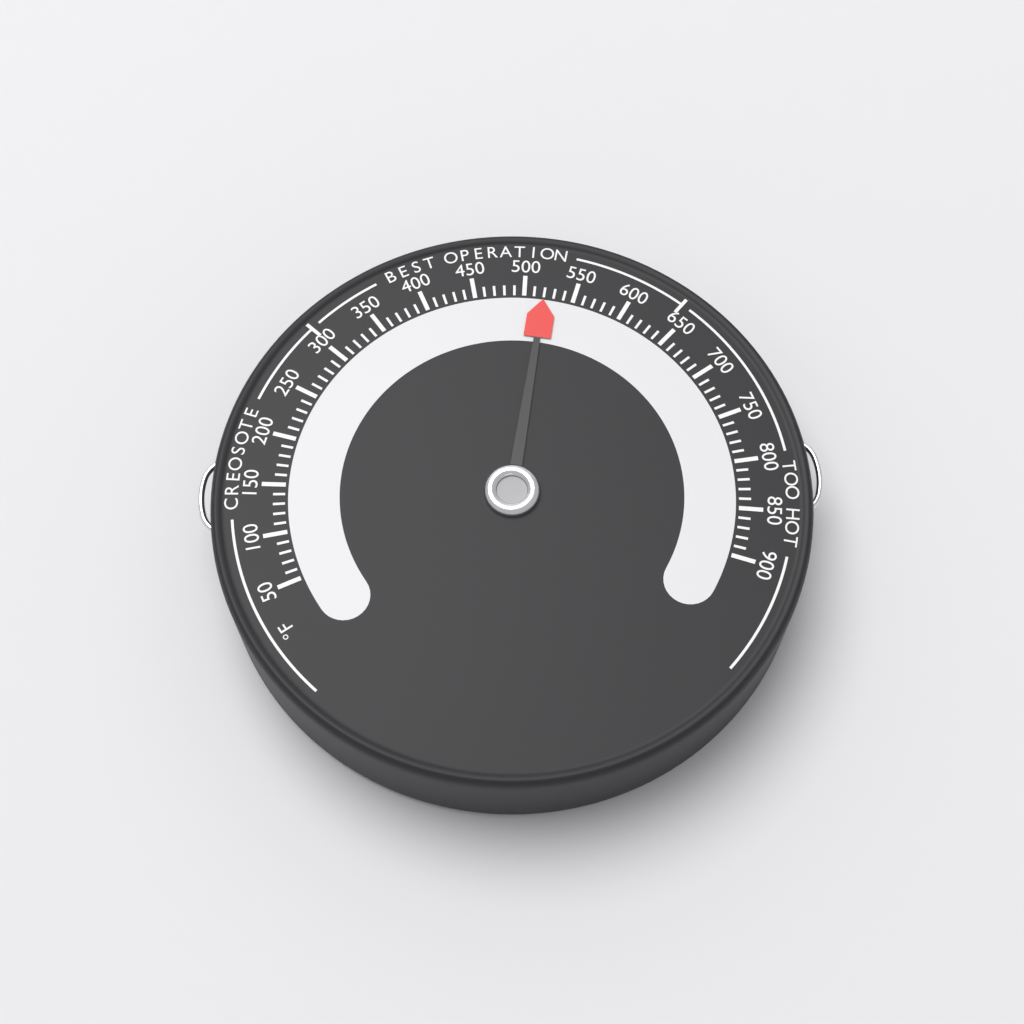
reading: 520 °F
